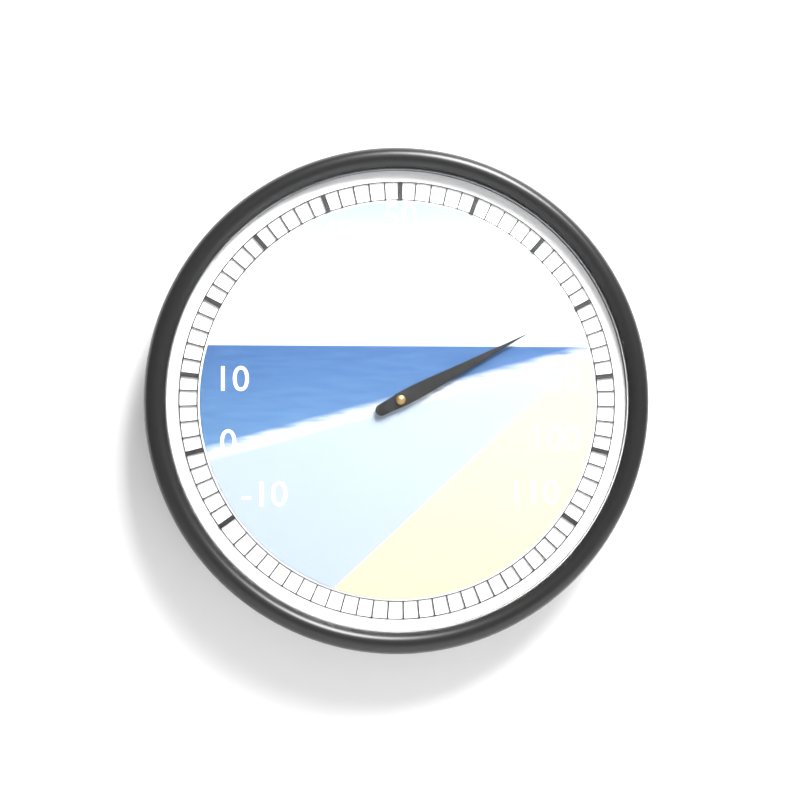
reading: 80 (no unit)
